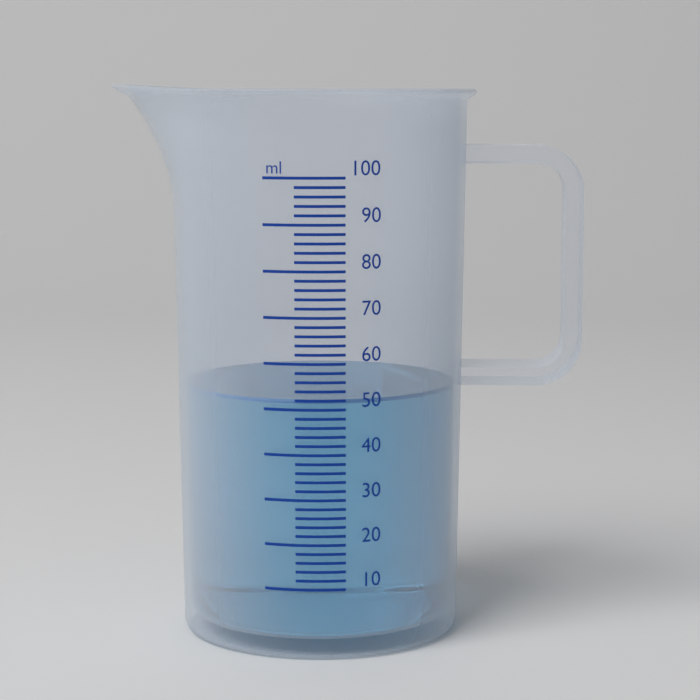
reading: 52 ml
